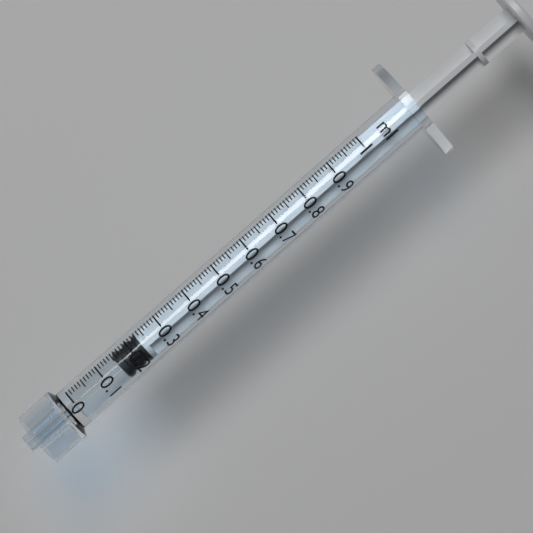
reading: 0.15 ml
